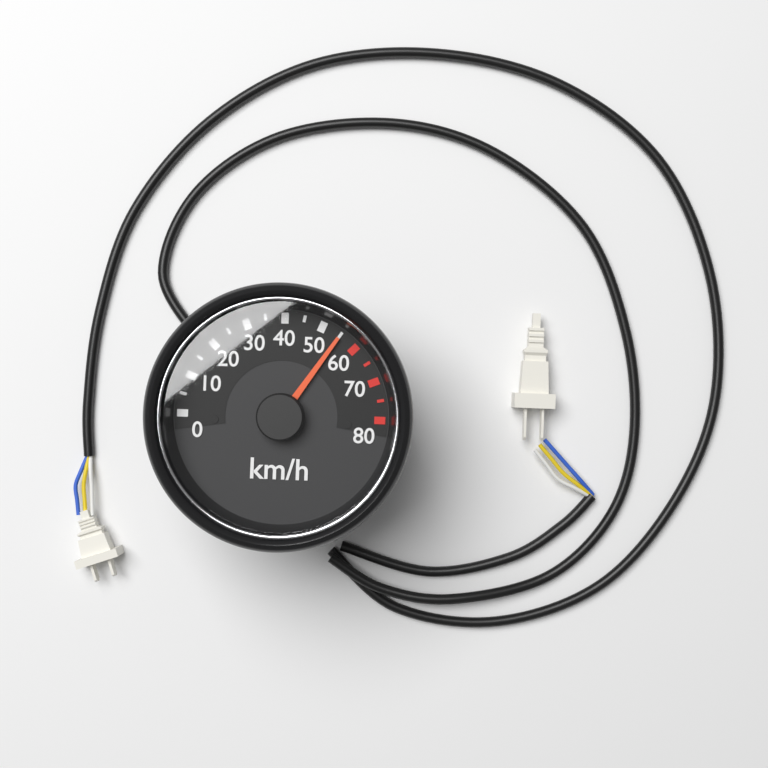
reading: 55 km/h
